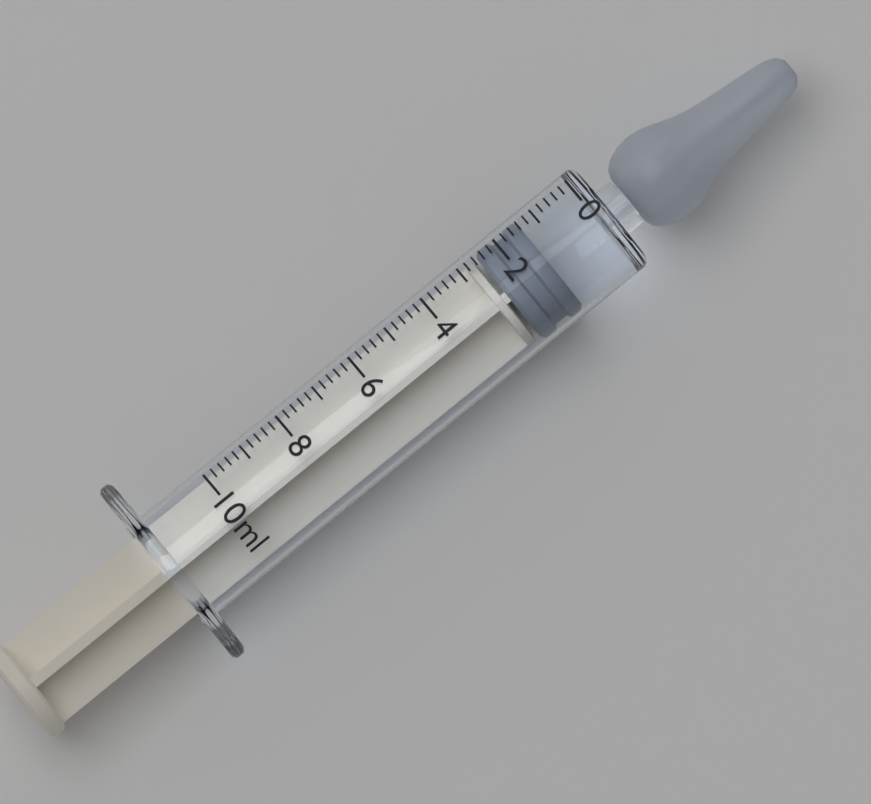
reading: 1.4 ml
